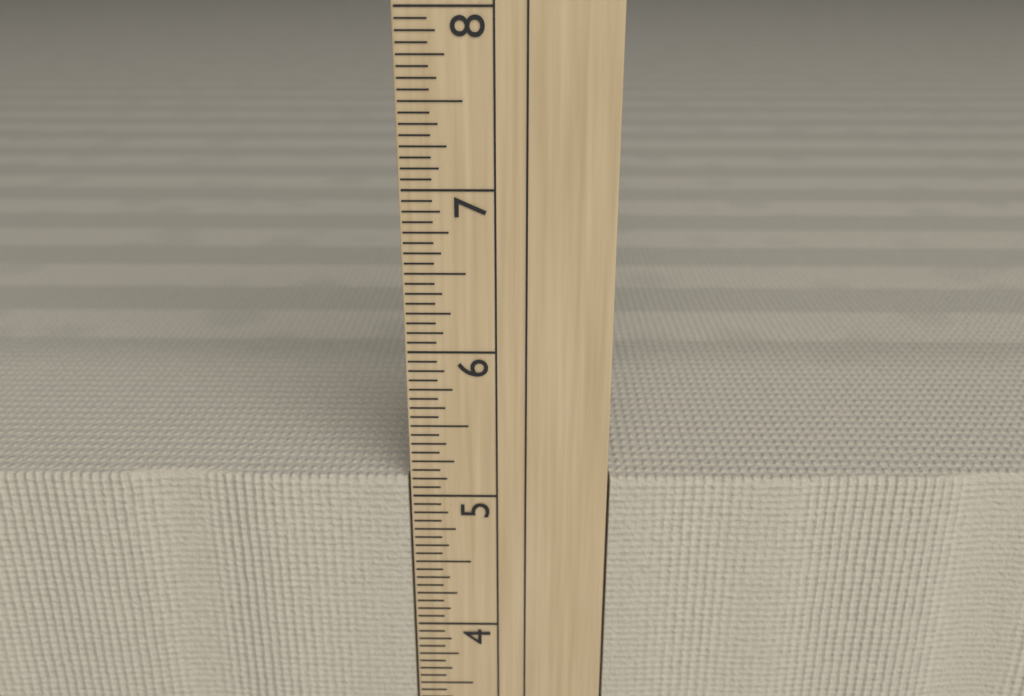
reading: 5.1250 in
